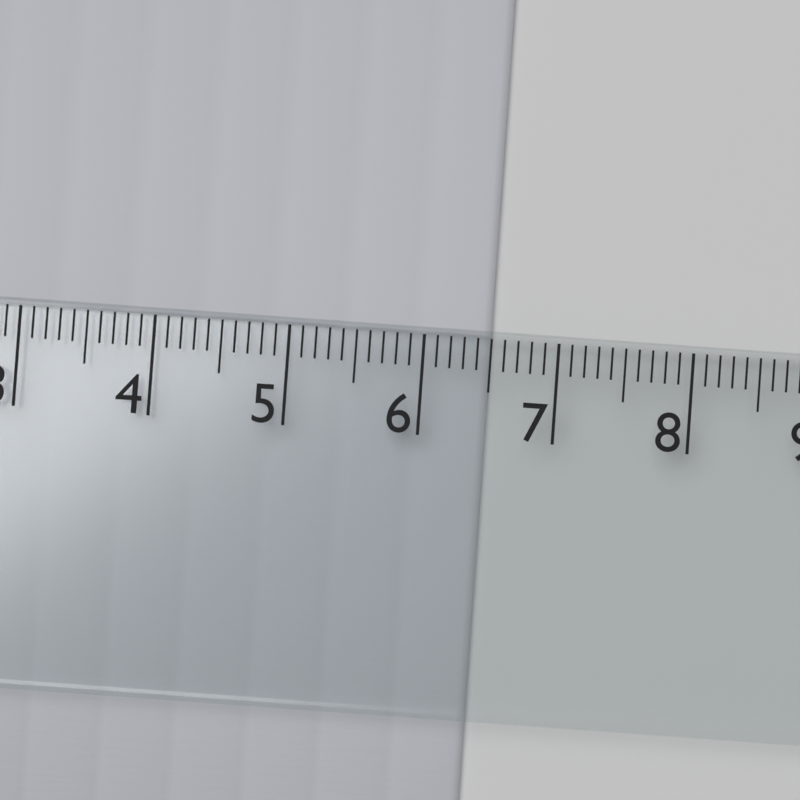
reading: 6.5 cm
